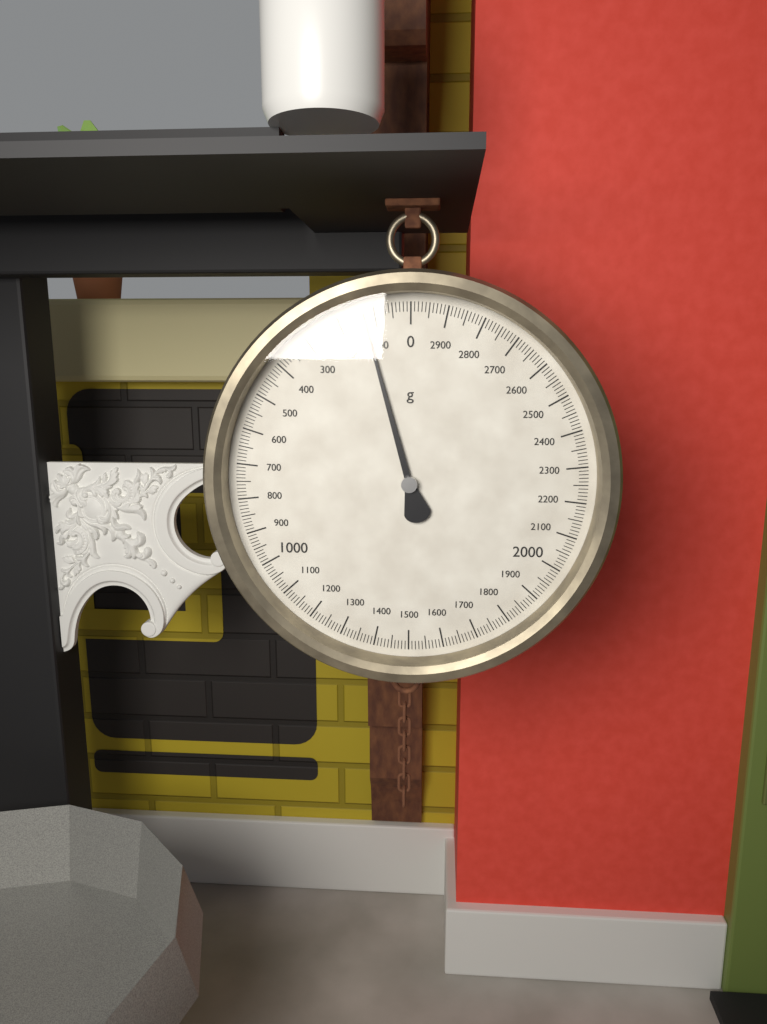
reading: 130 g
